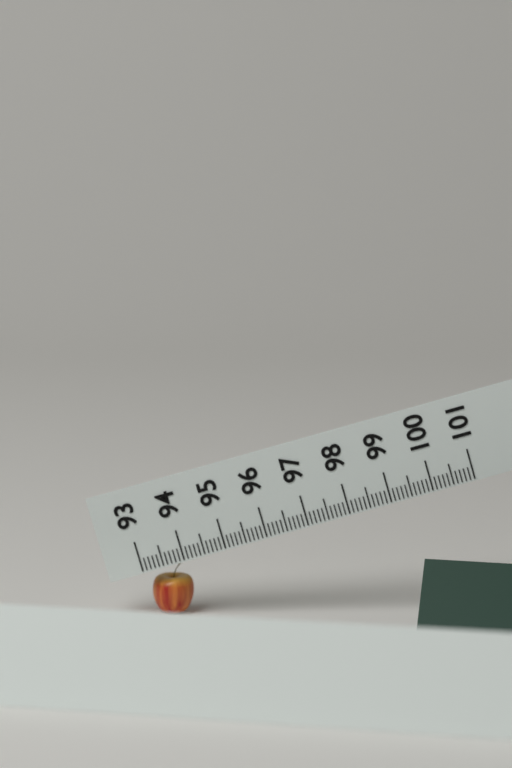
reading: 94.0 (no unit)
